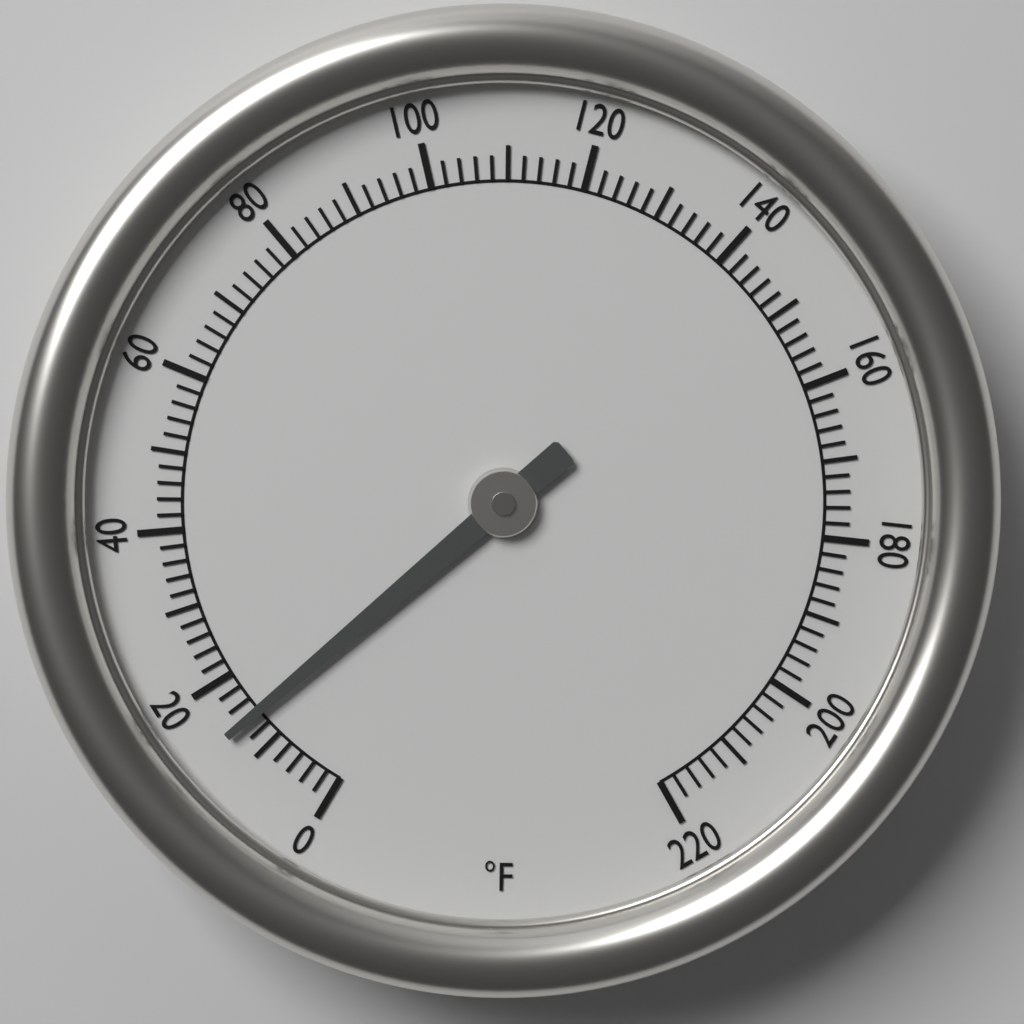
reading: 14 °F
